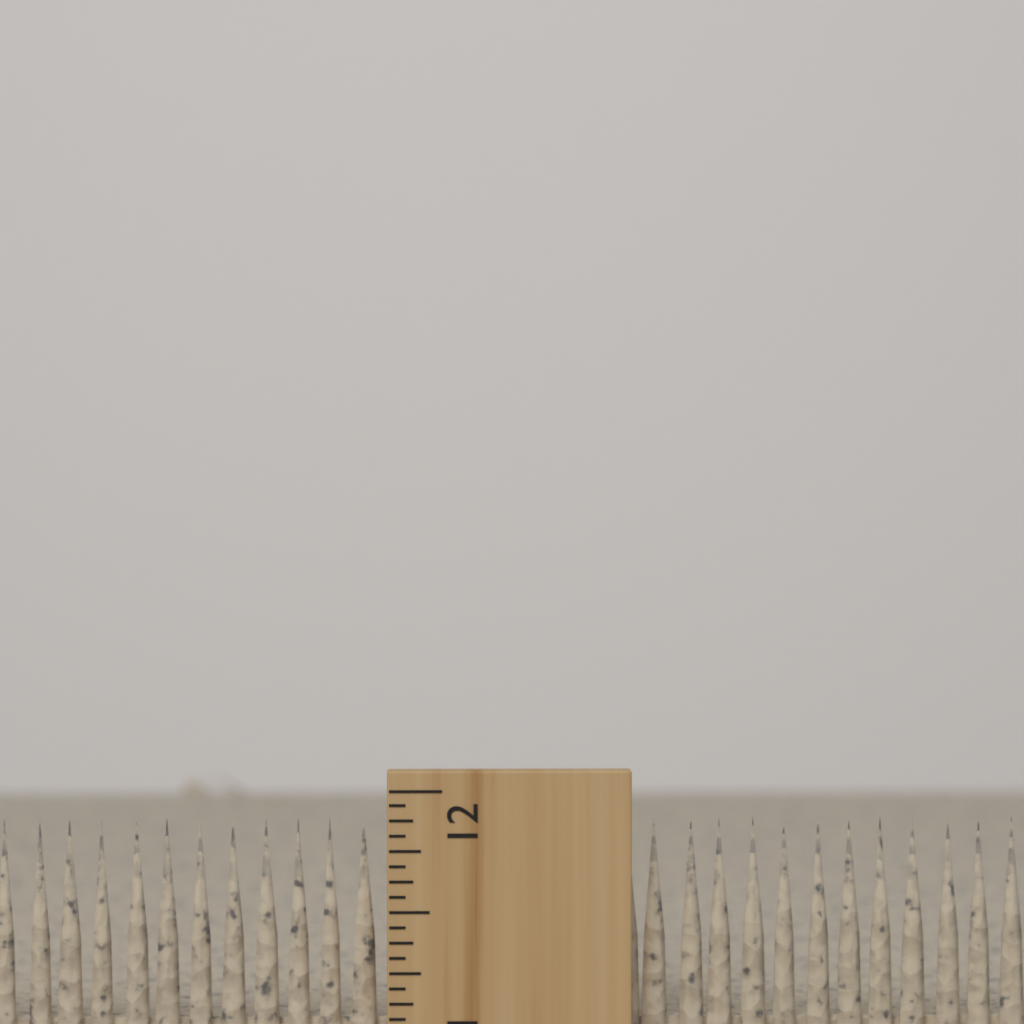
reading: 11.8750 inch
